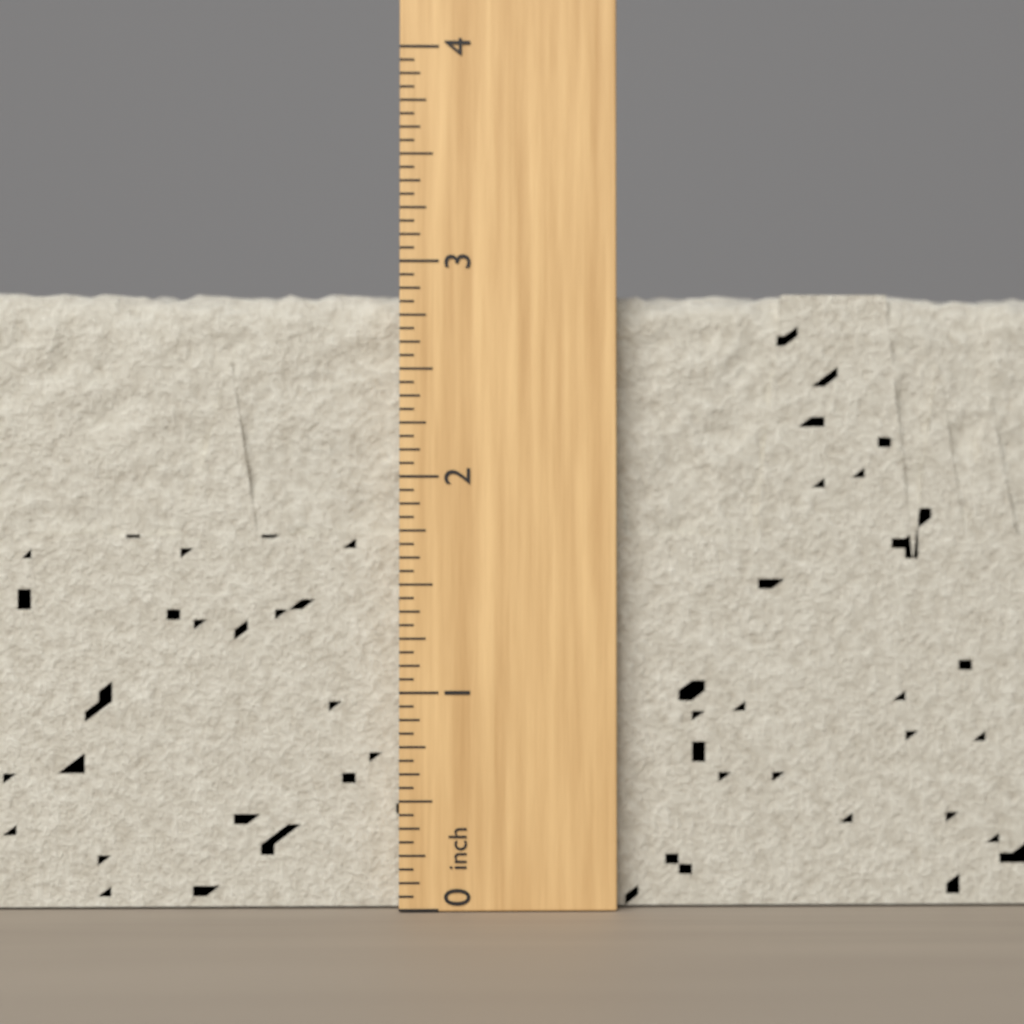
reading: 2.8750 inch
